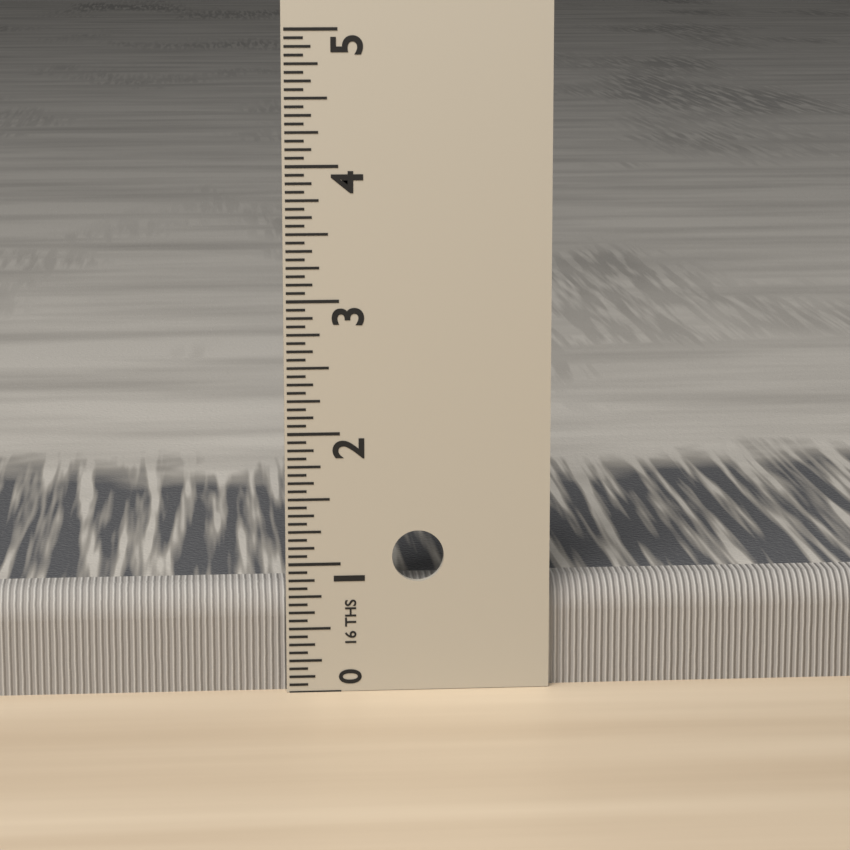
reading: 0.8125 in
